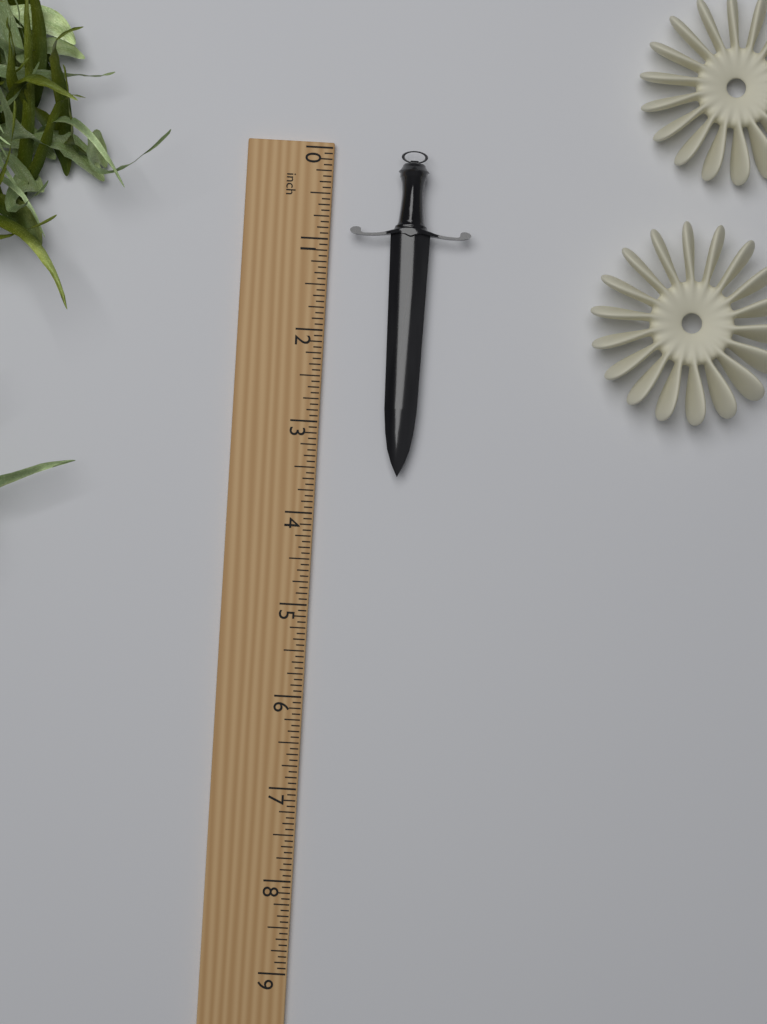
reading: 3.5625 inch
